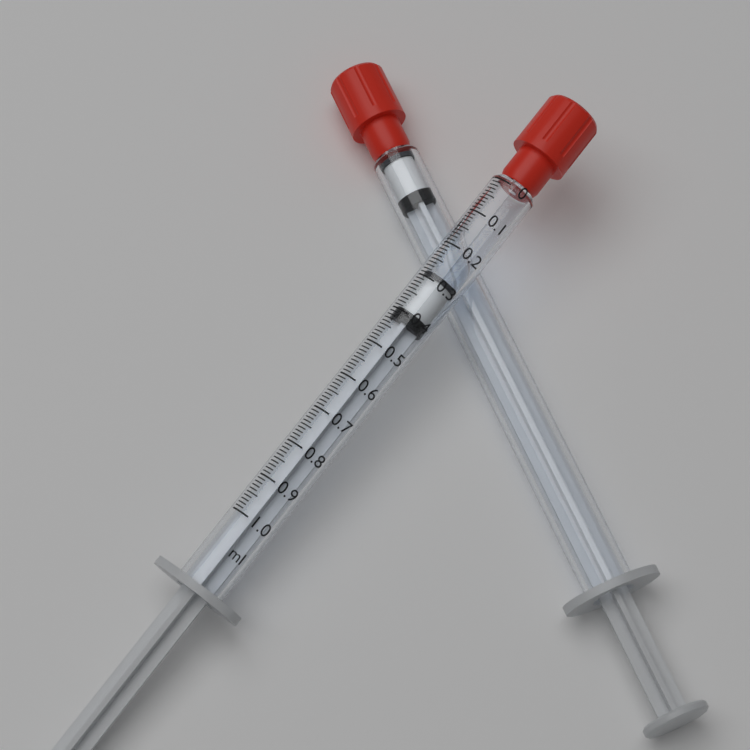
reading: 0.28 ml
